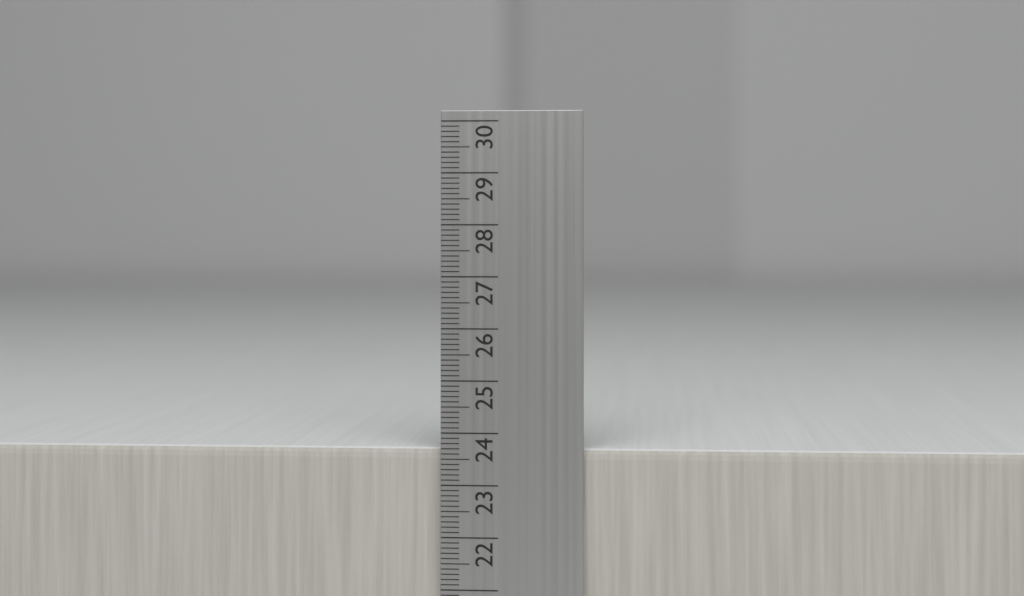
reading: 23.7 cm
